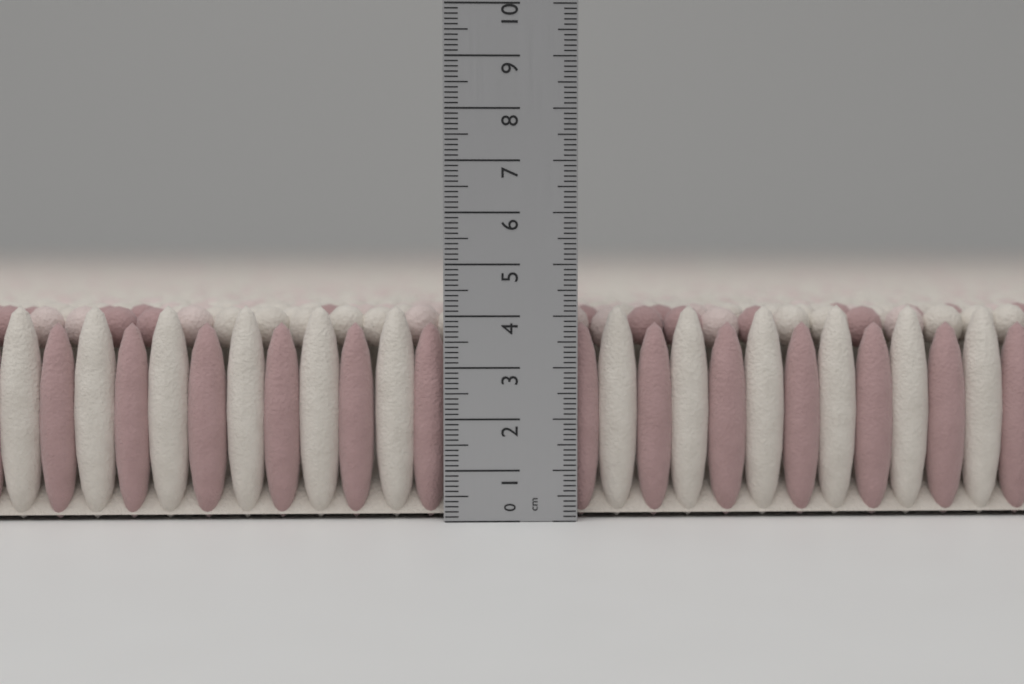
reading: 4.2 cm
